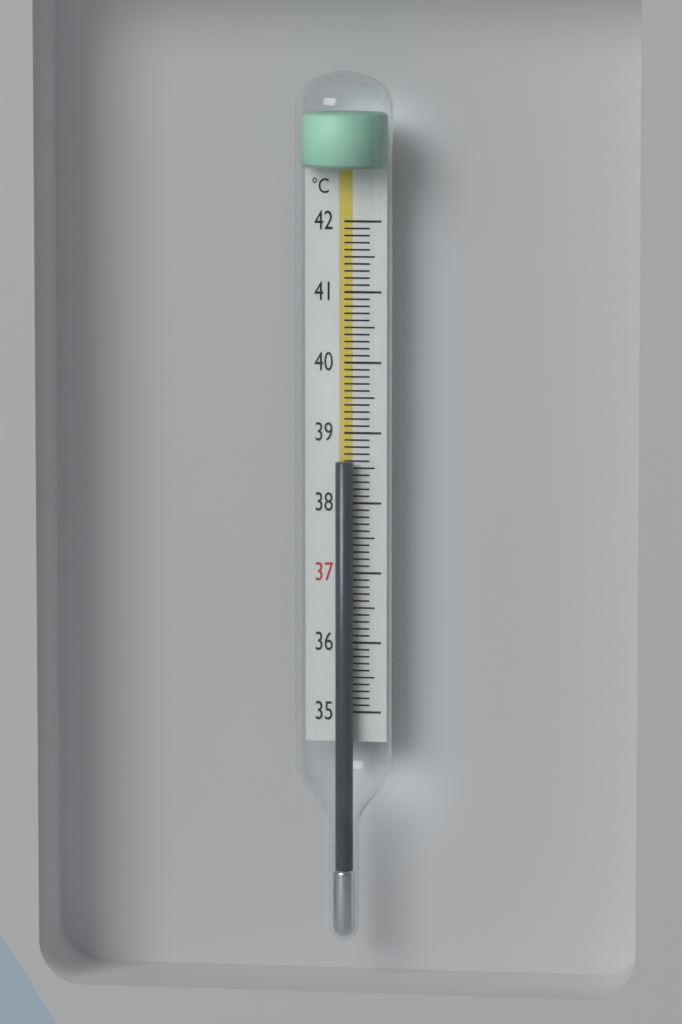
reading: 38.6 °C
